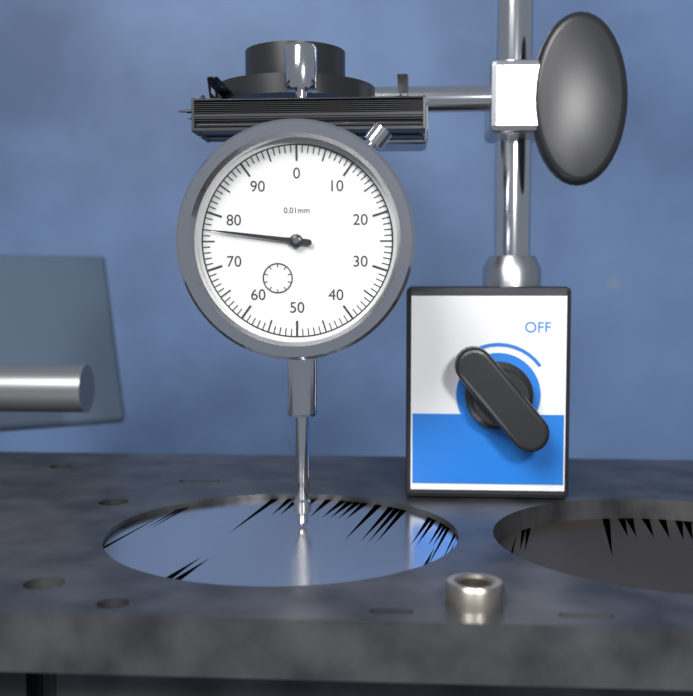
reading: 77 0.01mm
